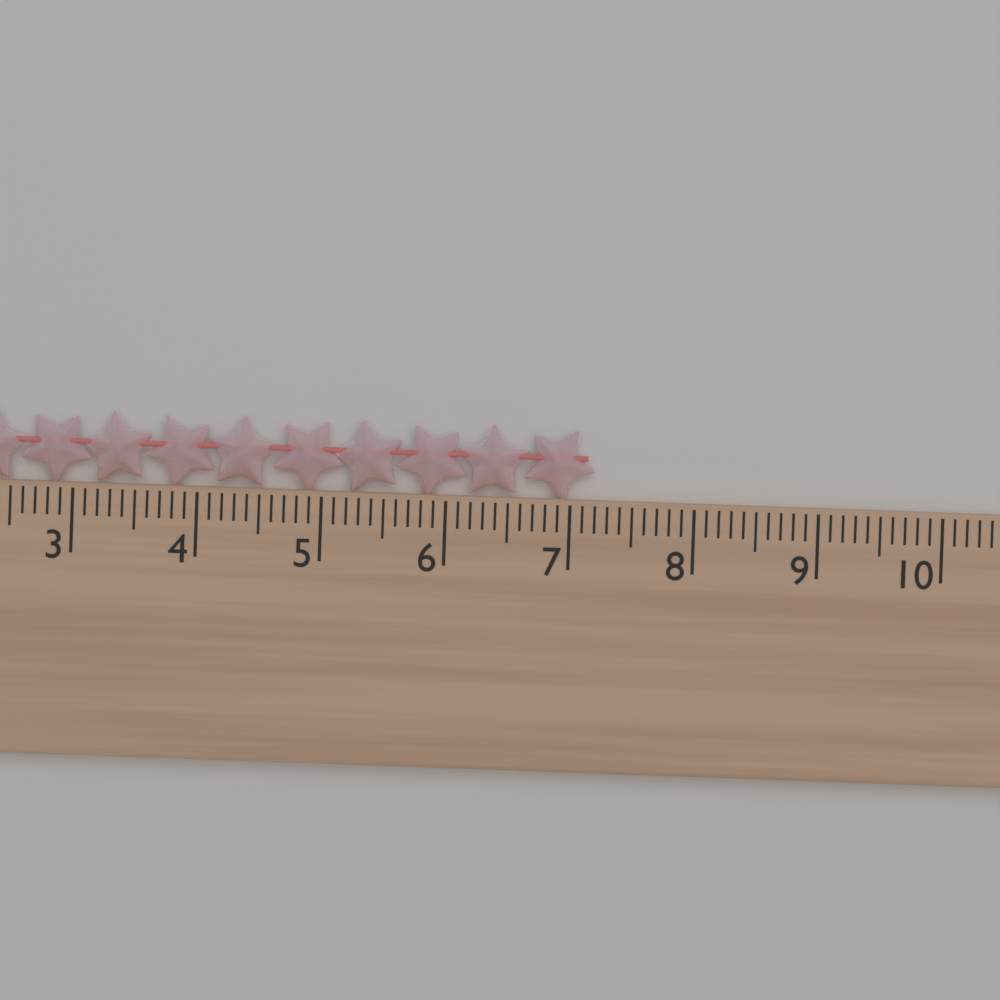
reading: 7.2 cm
